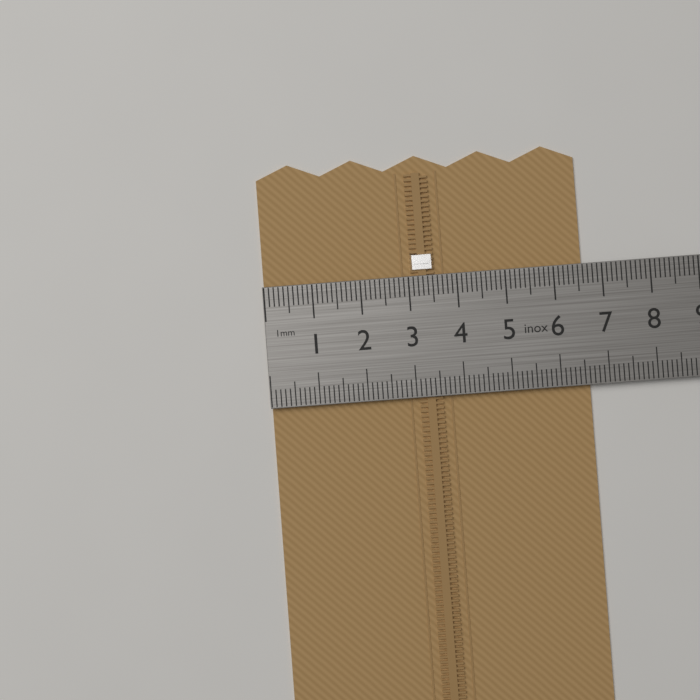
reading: 6.6 cm
